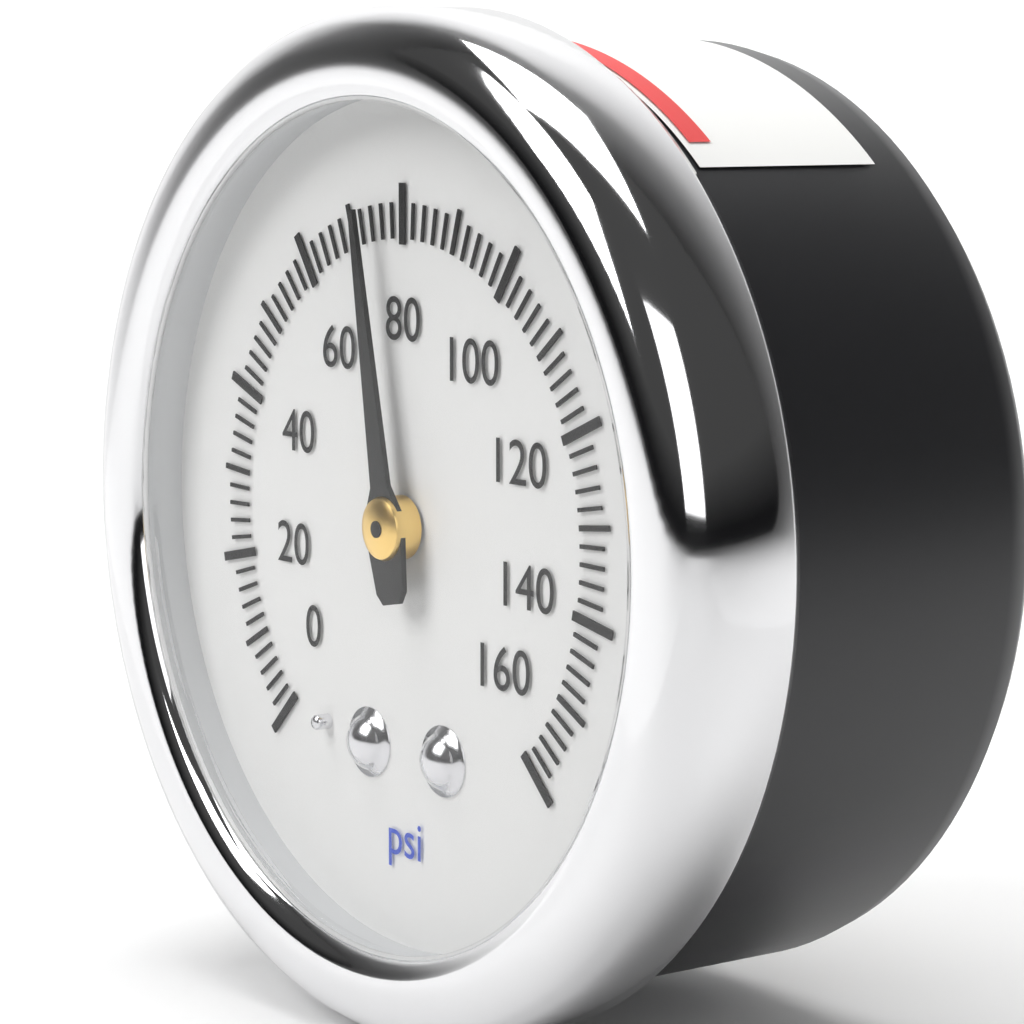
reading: 74 psi
